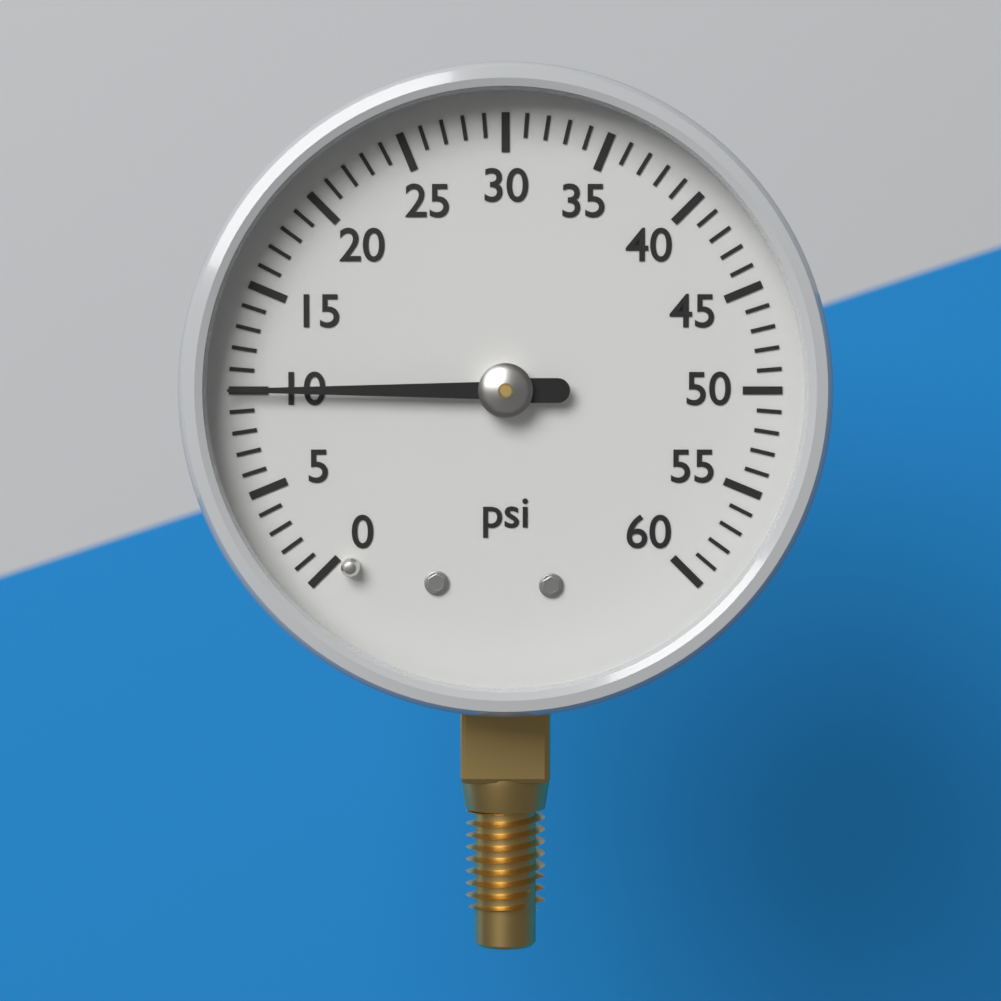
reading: 10 psi
